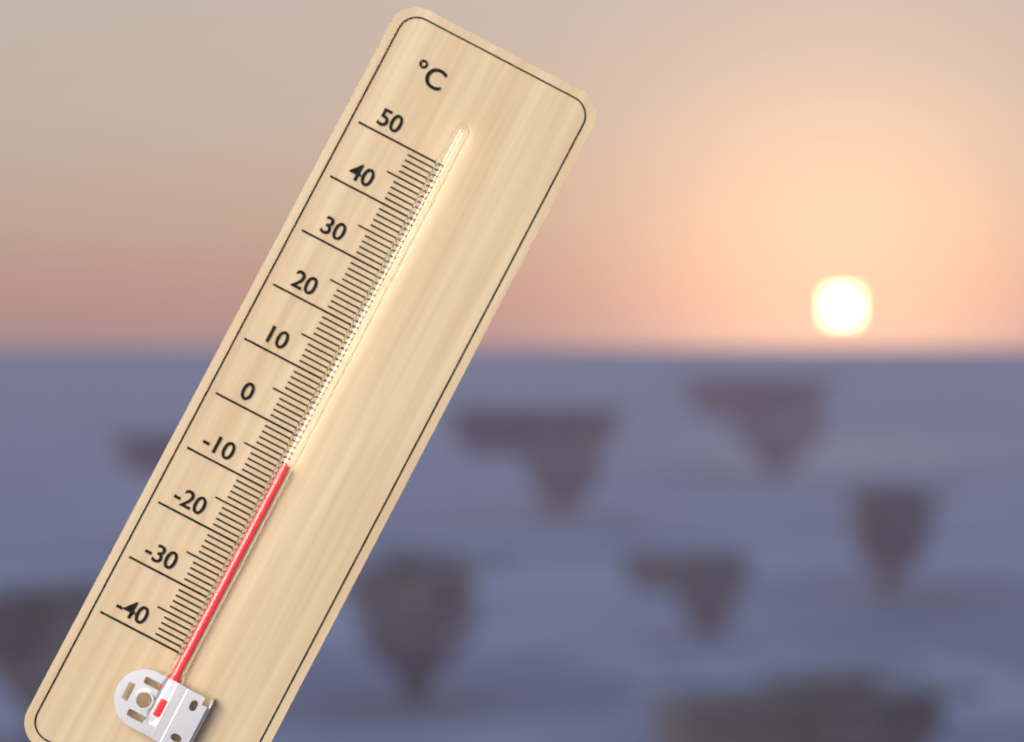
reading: -5 °C
